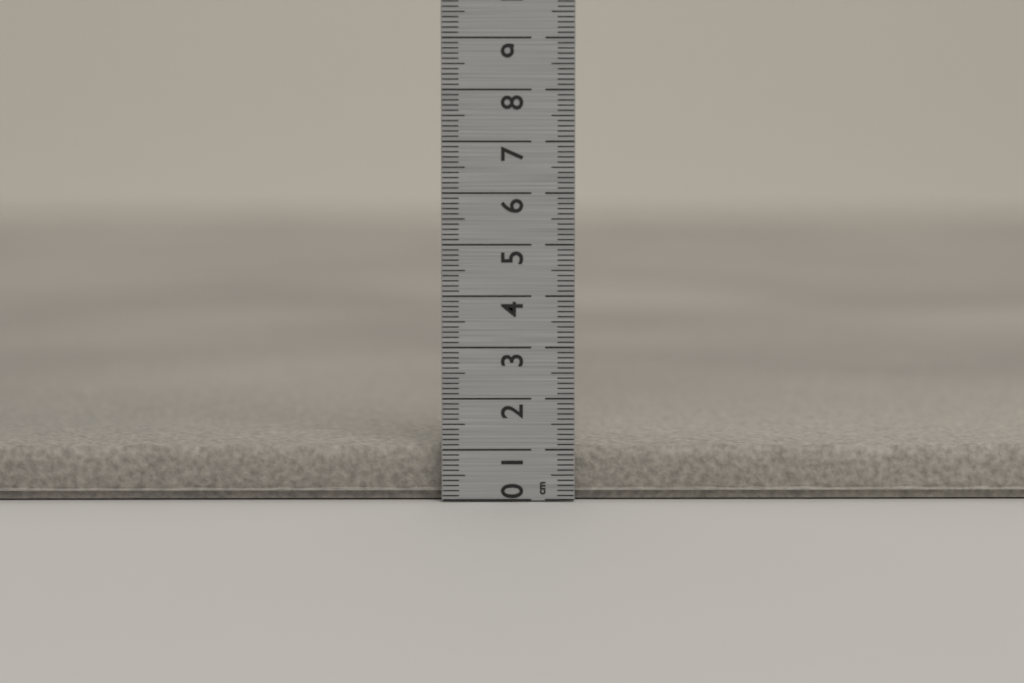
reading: 1.1 cm
